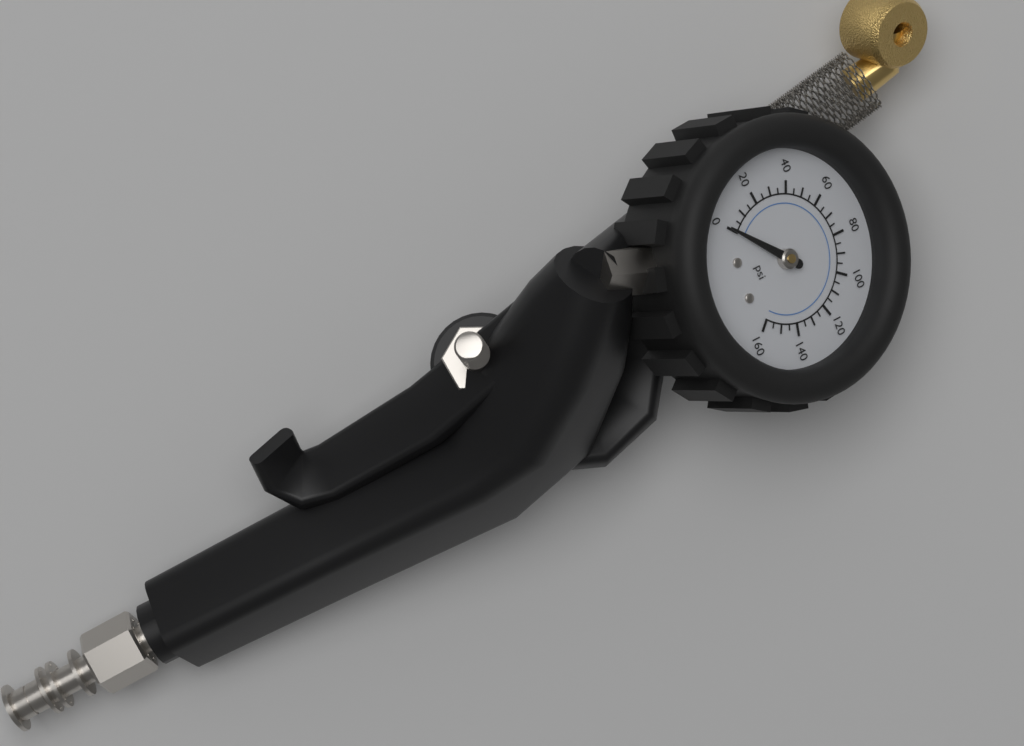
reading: 0 psi
